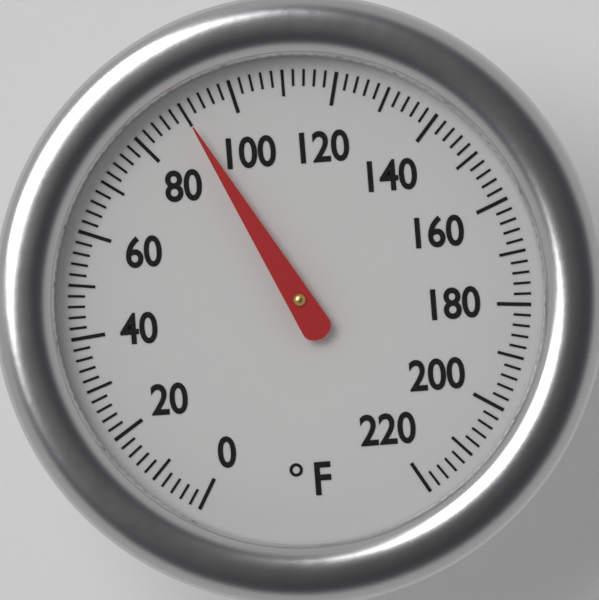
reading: 90 °F
